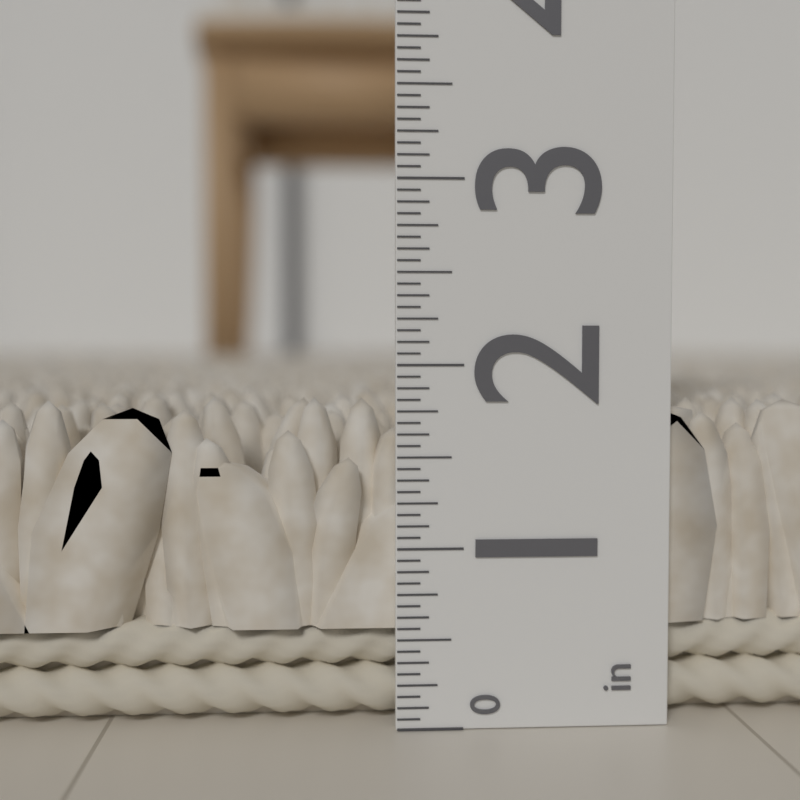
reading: 1.8125 in
